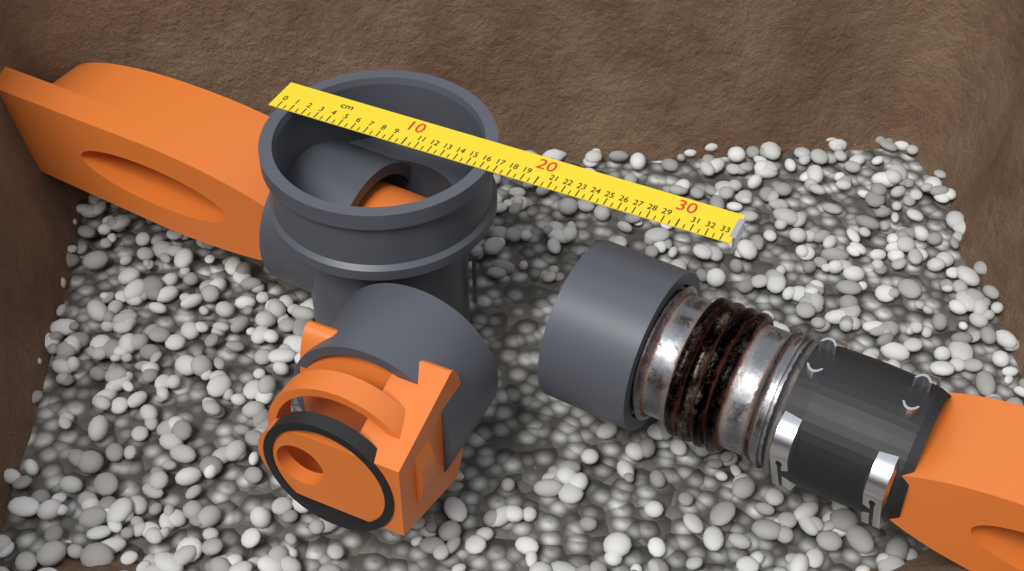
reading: 16.5 cm
